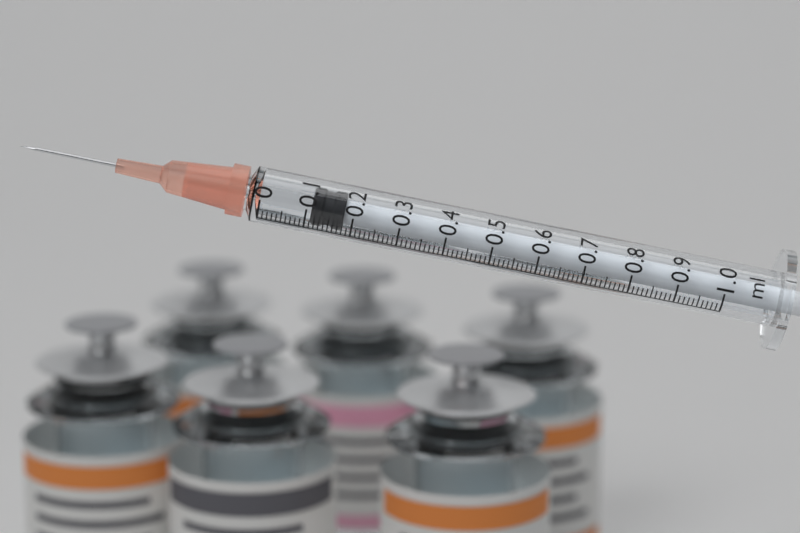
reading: 0.11 ml
